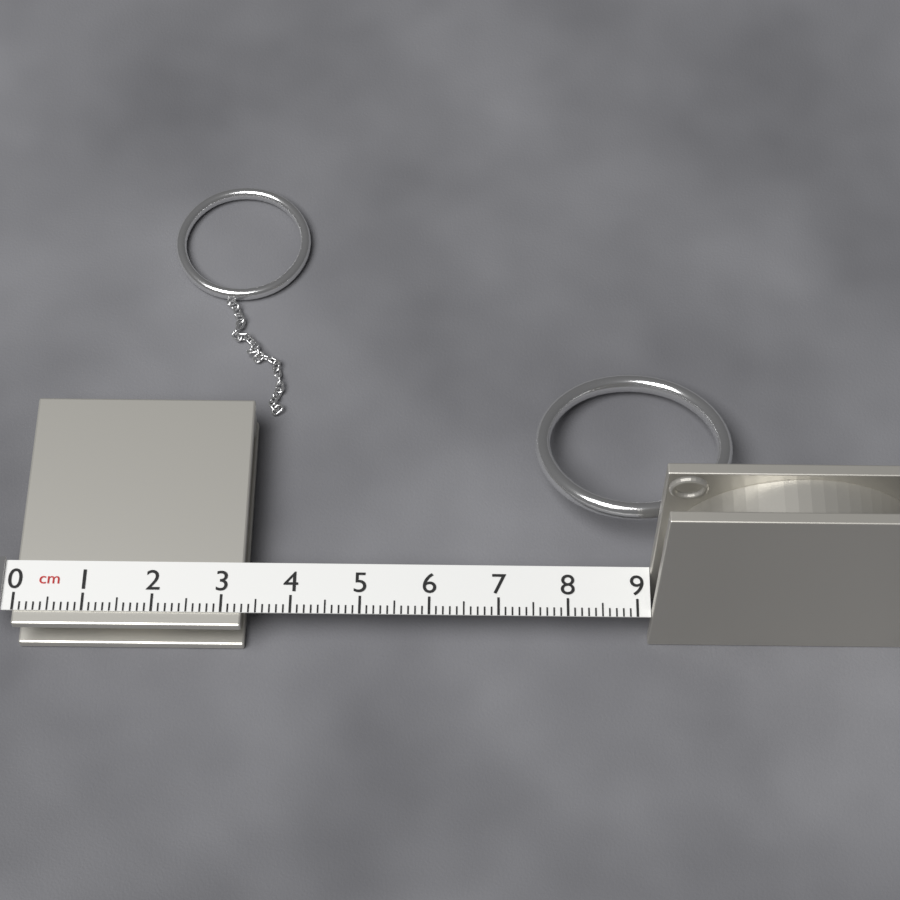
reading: 3.3 cm
